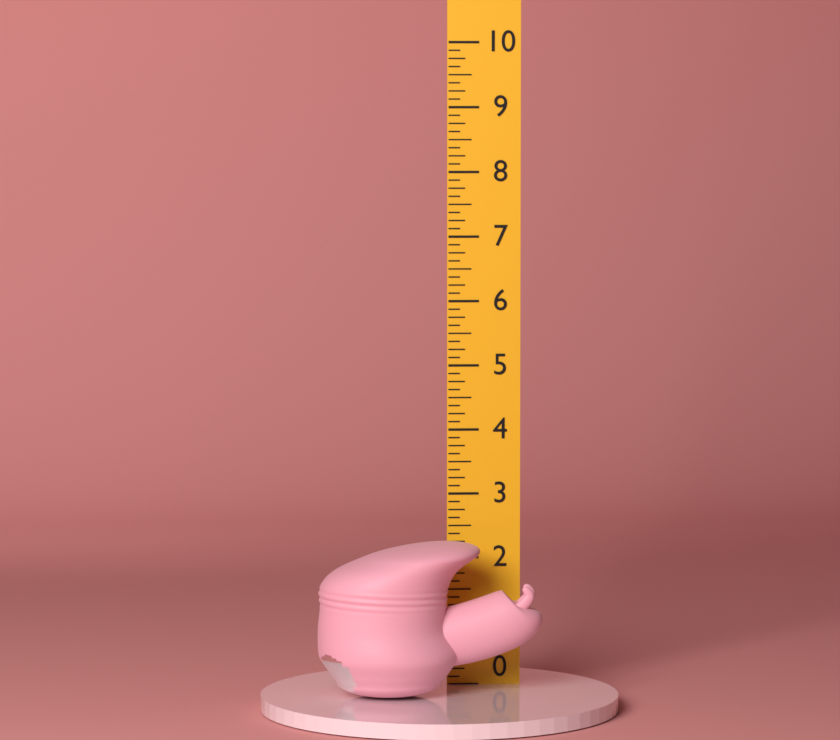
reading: 2.375 in
